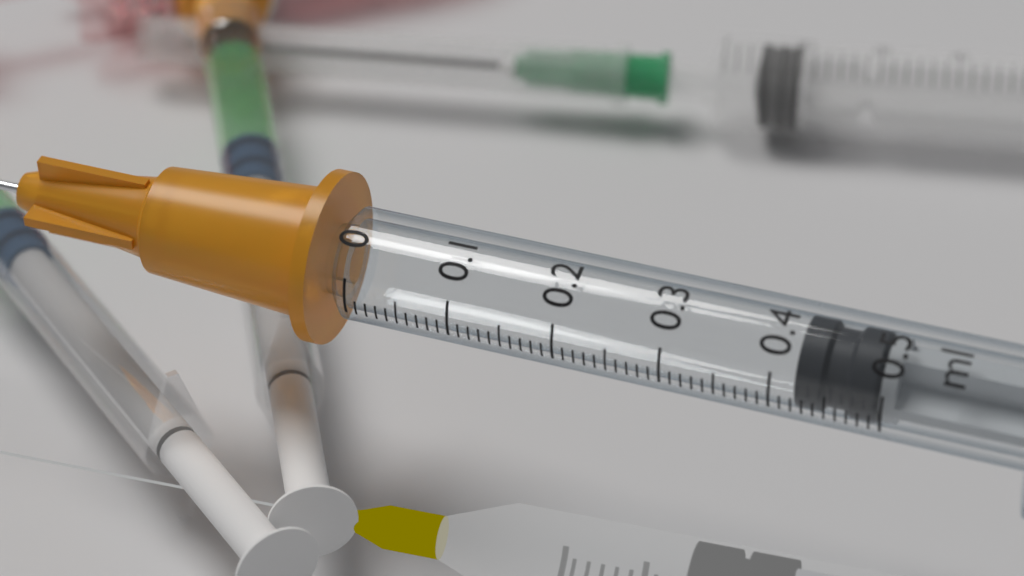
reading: 0.42 ml
